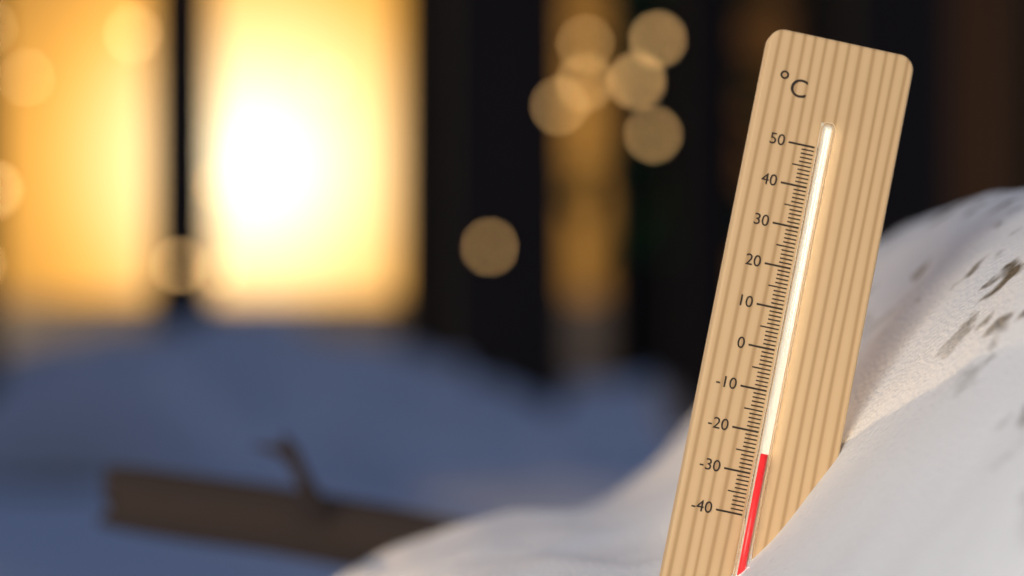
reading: -25 °C
